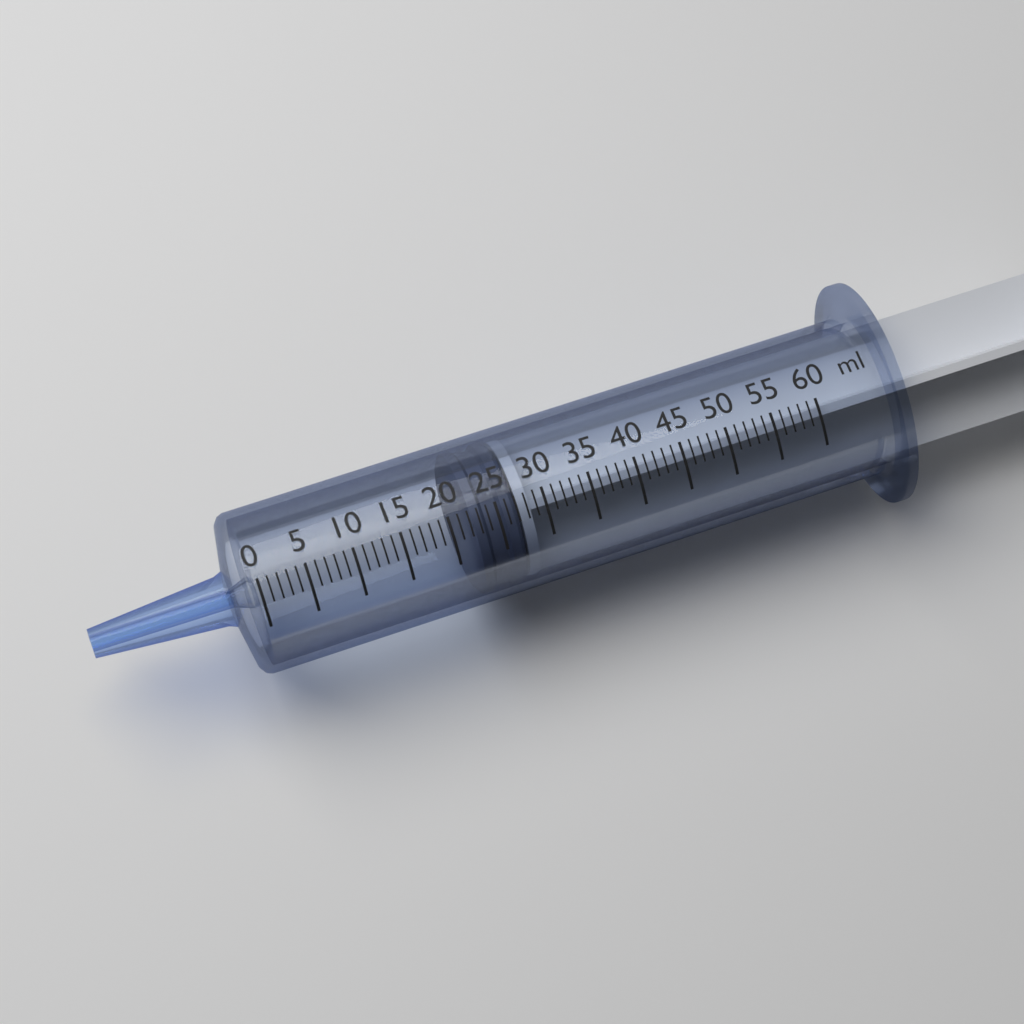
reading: 22 ml
